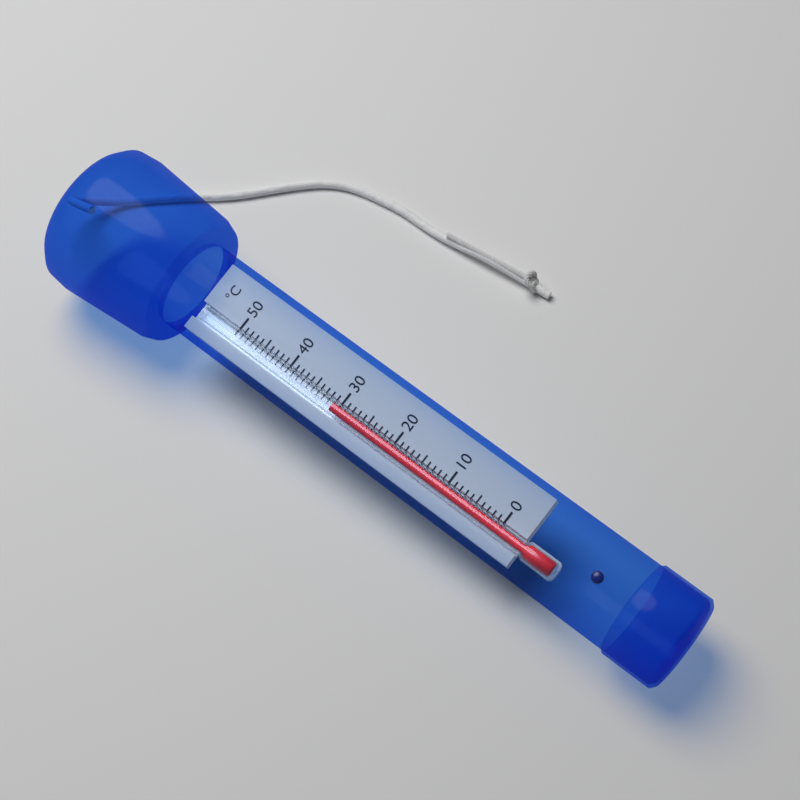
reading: 31 °C
